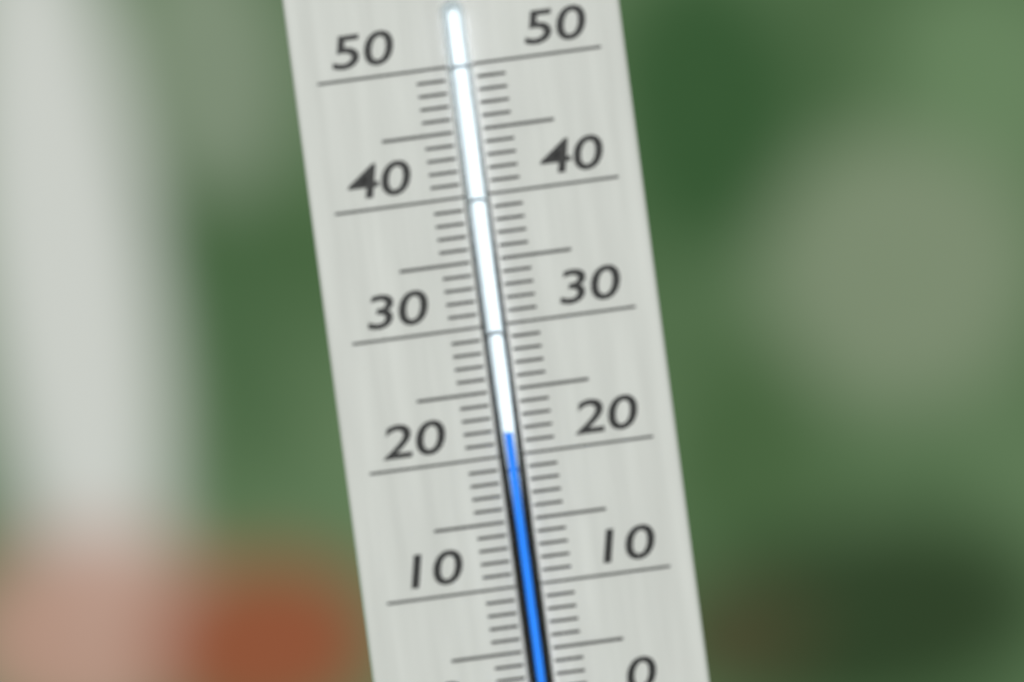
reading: 22 °C
